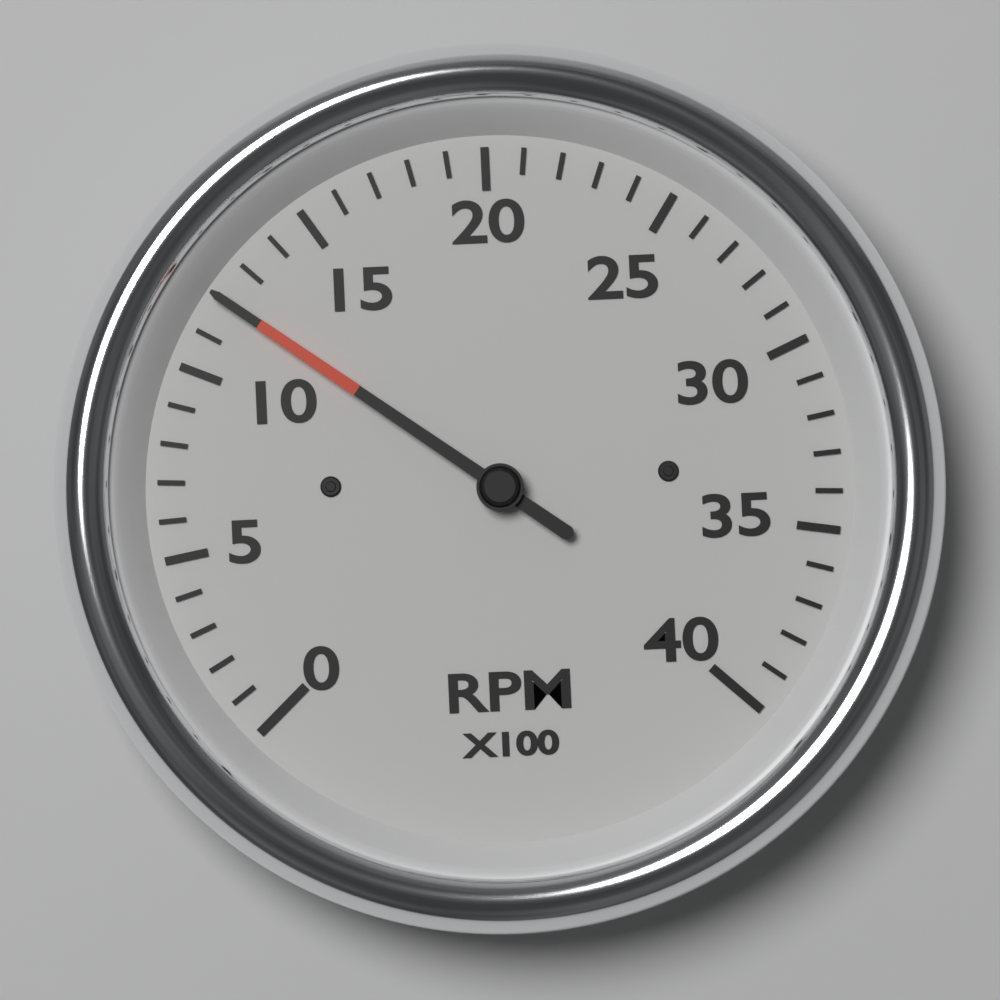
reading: 1200 RPM
